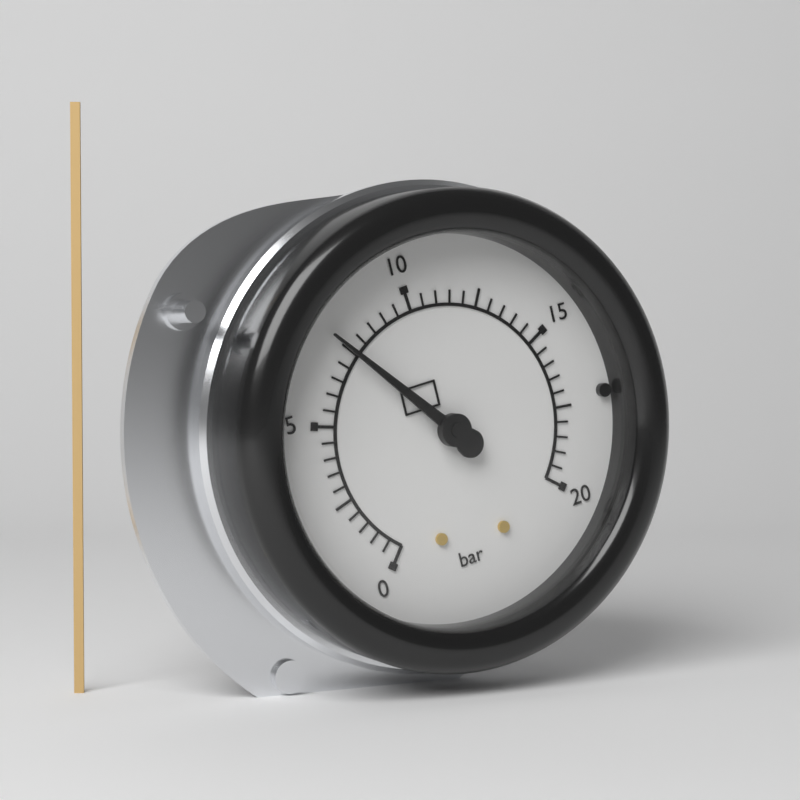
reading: 7.5 bar
